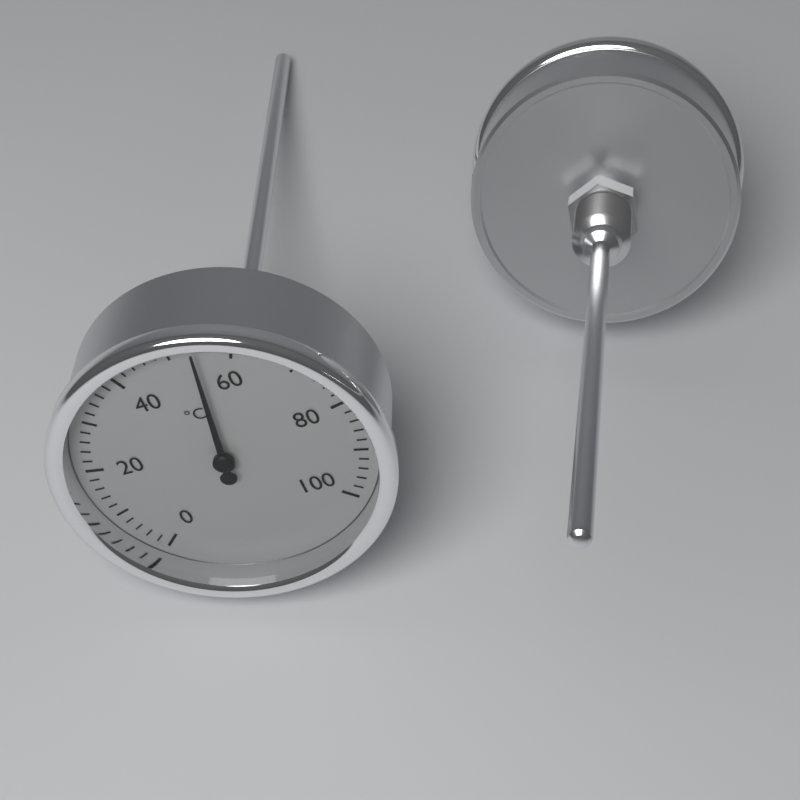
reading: 54 °C
